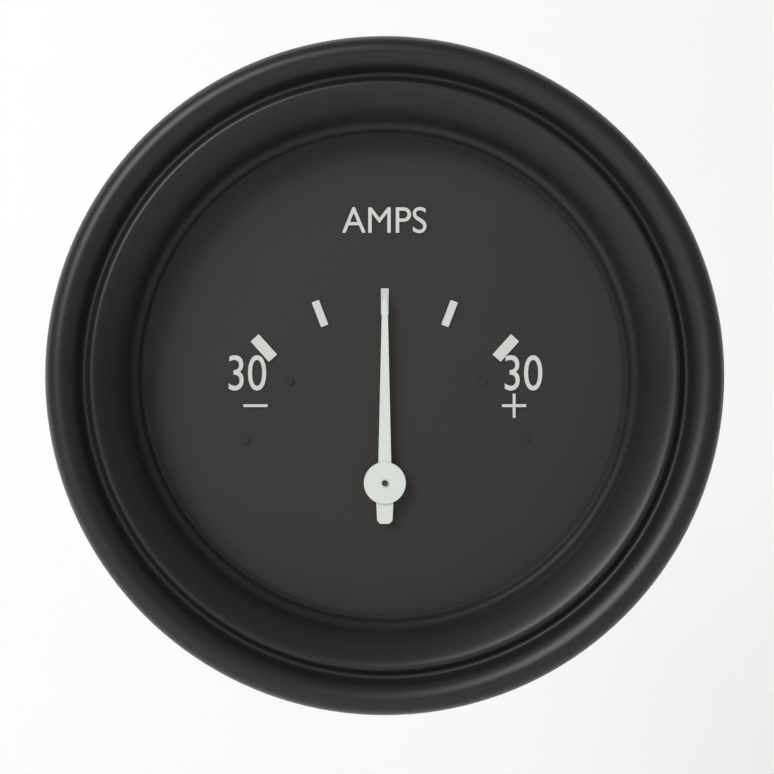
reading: 0 A
